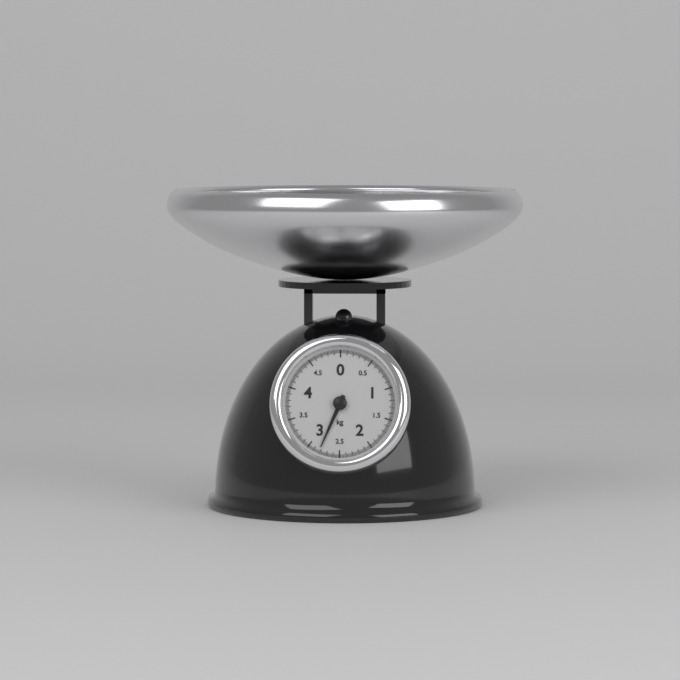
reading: 2.82 kg
